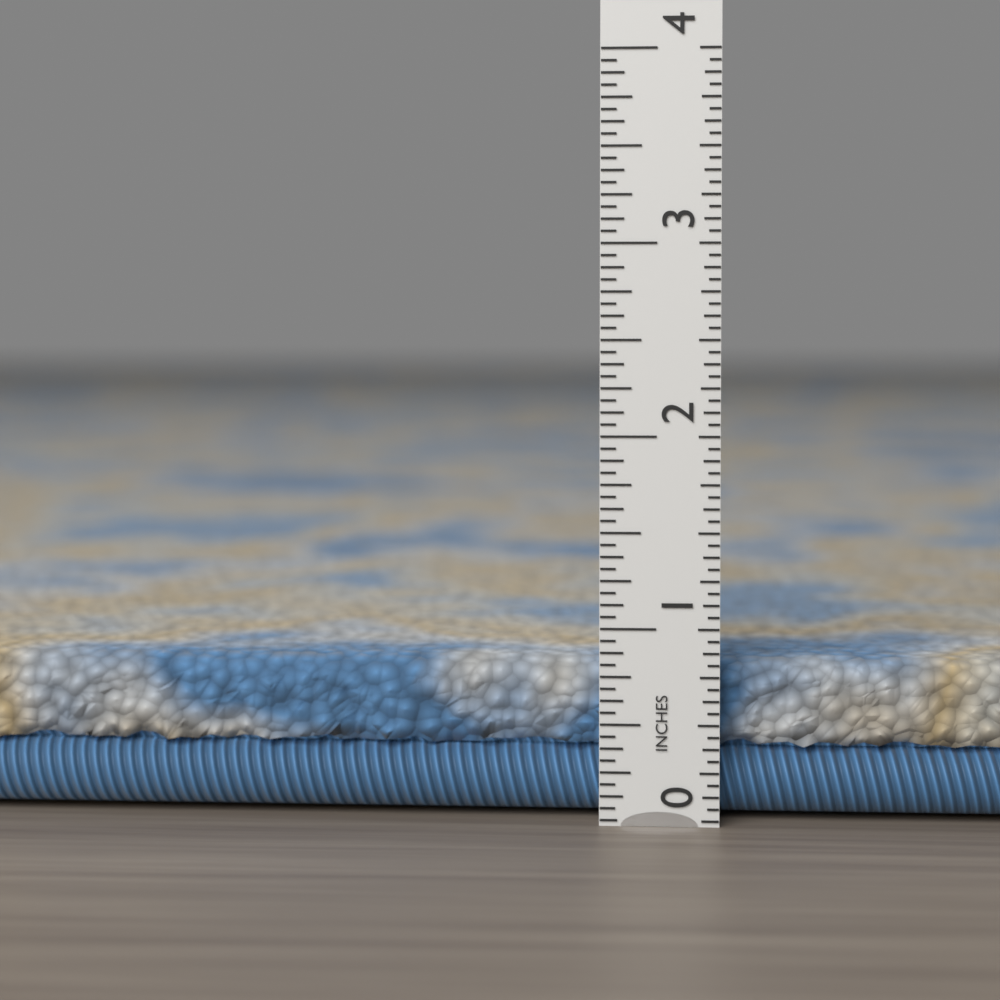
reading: 0.8125 in
